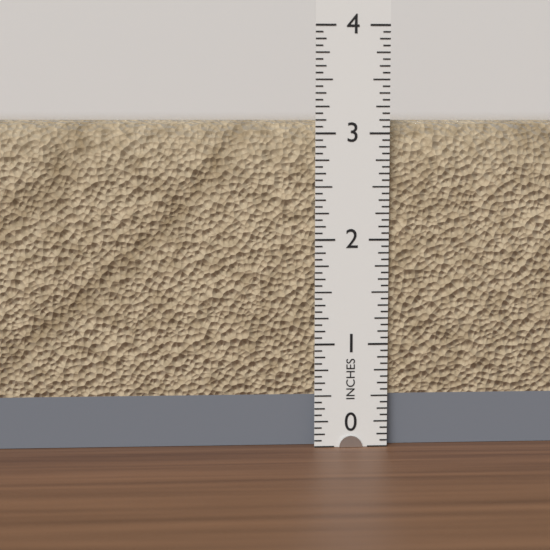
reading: 3.1250 in
